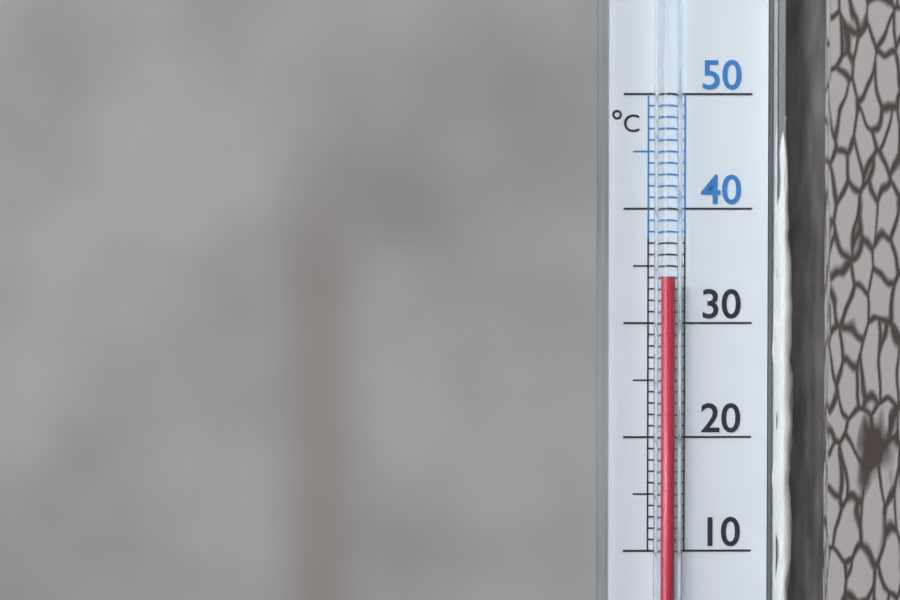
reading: 34 °C
